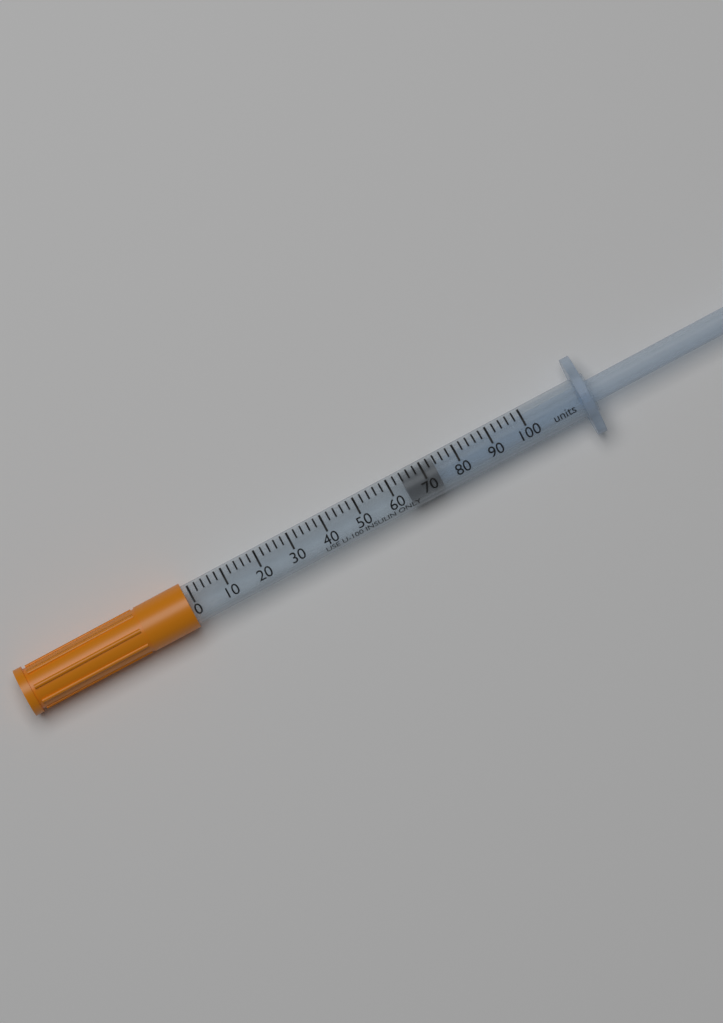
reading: 64 units
